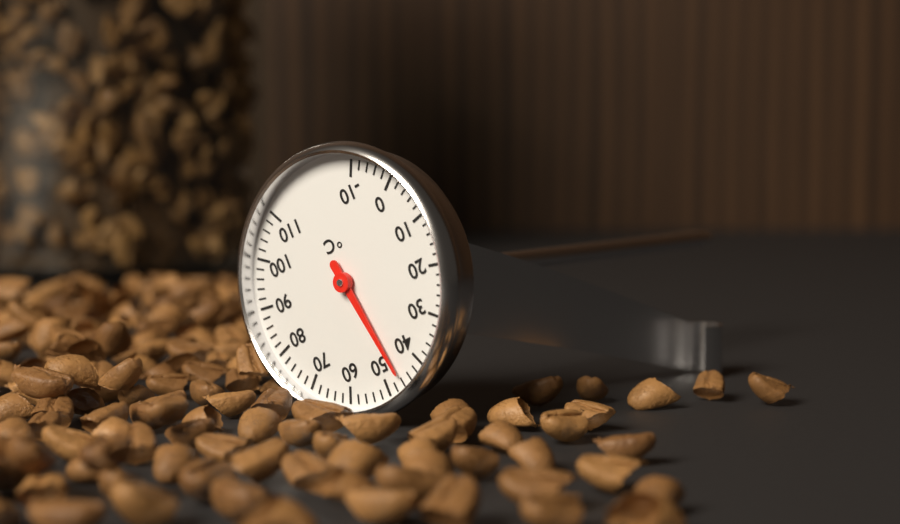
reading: 46 °C
